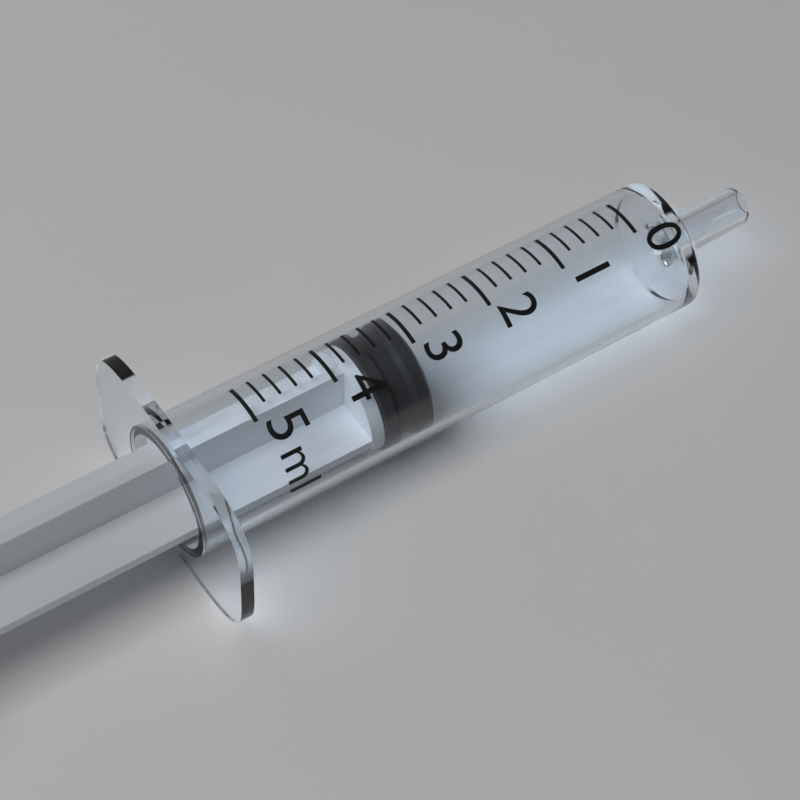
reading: 3.0 ml
